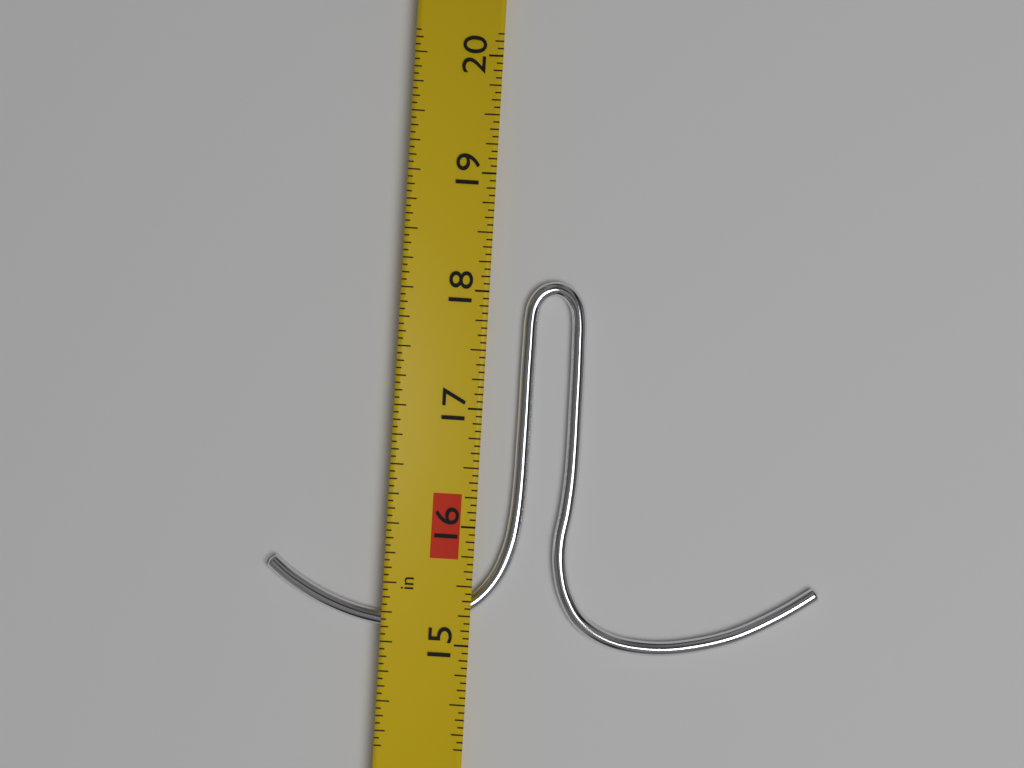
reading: 18.1250 in
